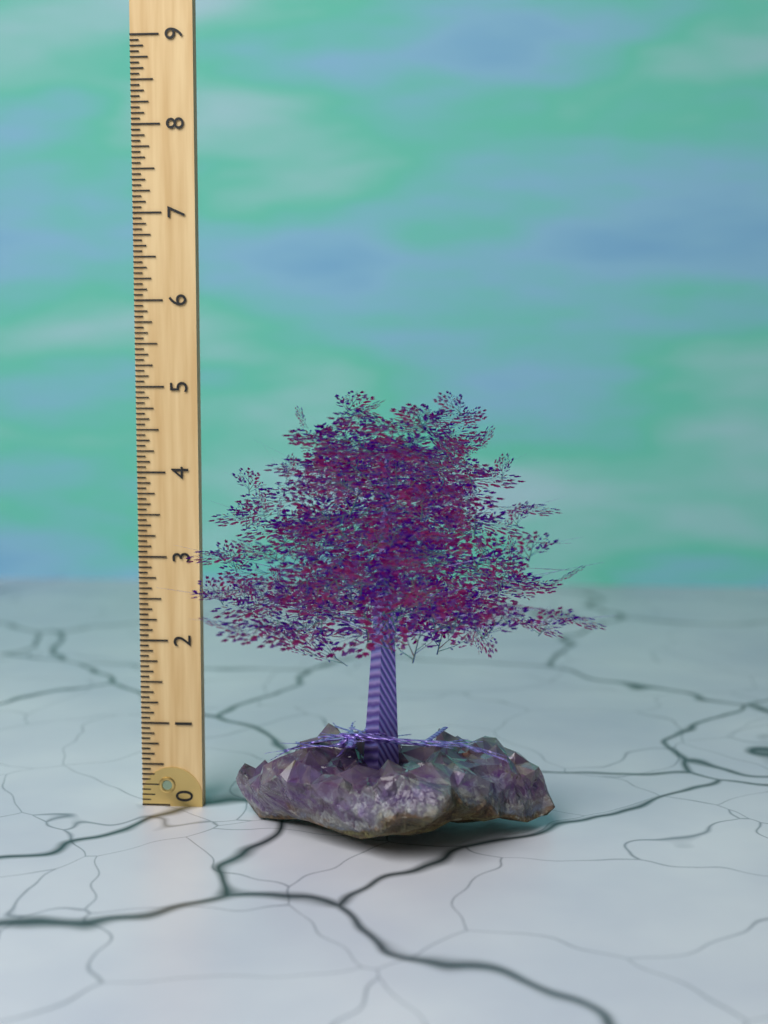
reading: 5.0000 (no unit)
